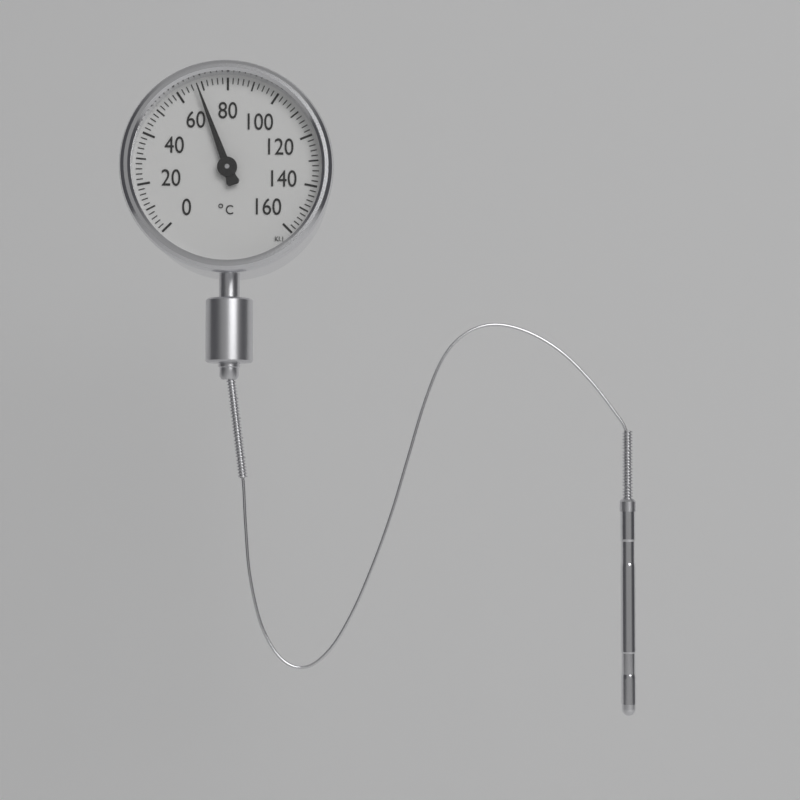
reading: 68 °C
